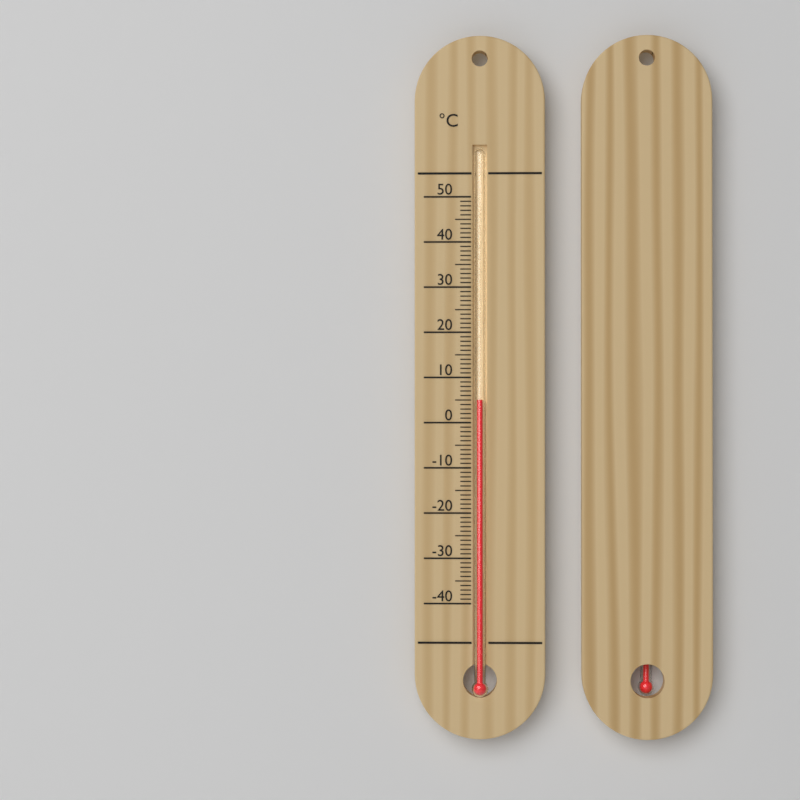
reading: 5 °C
